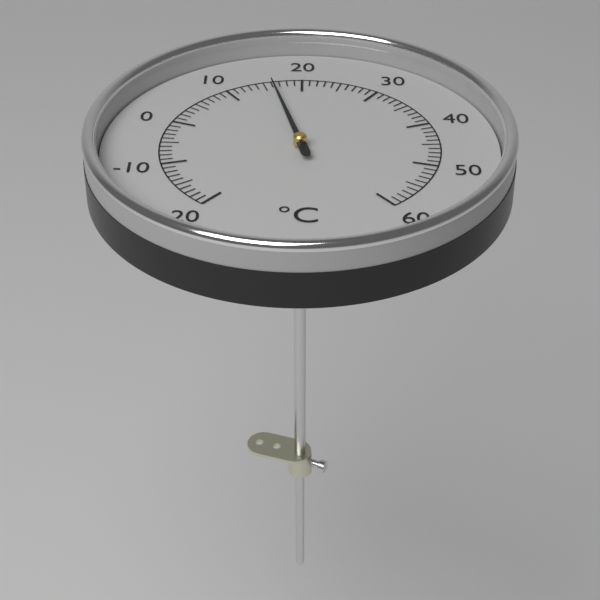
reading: 16 °C
